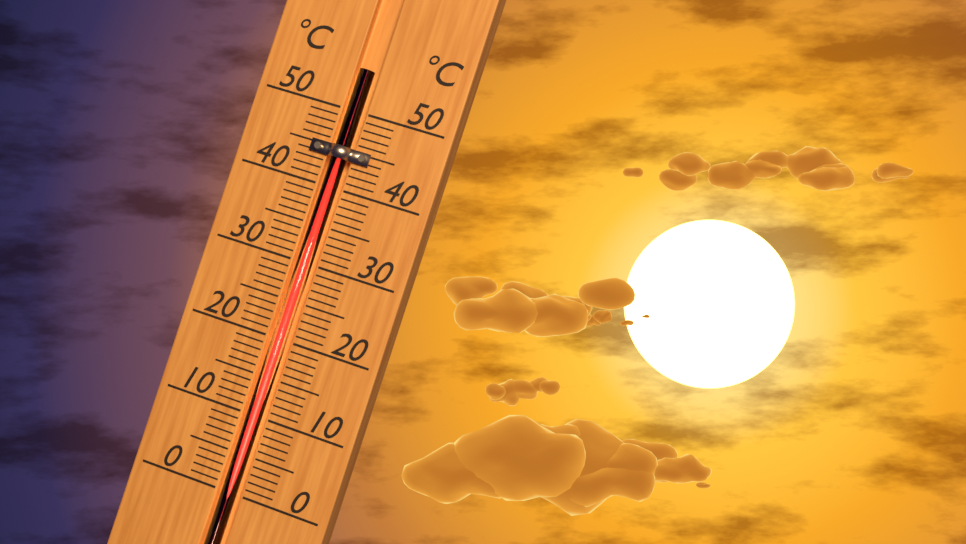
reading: 44 °C
